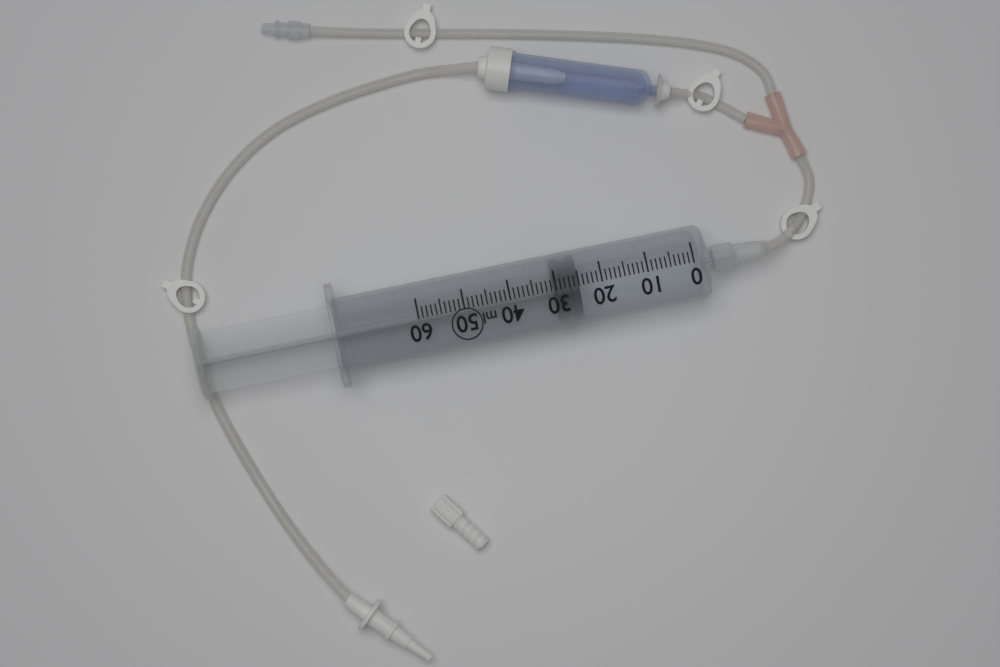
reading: 25 ml
